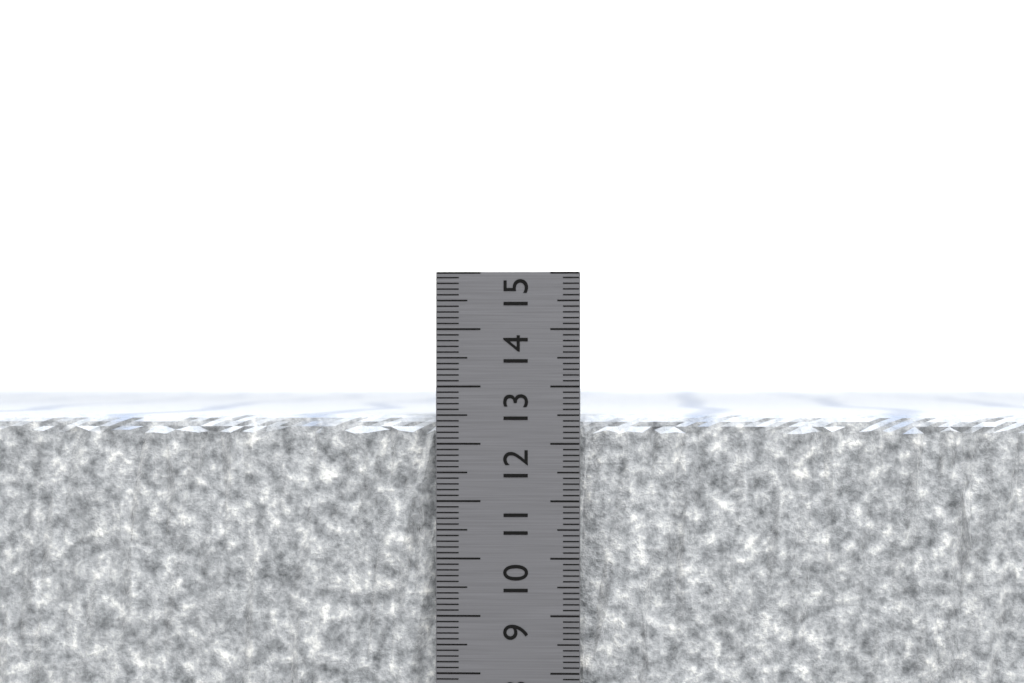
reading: 12.5 cm
